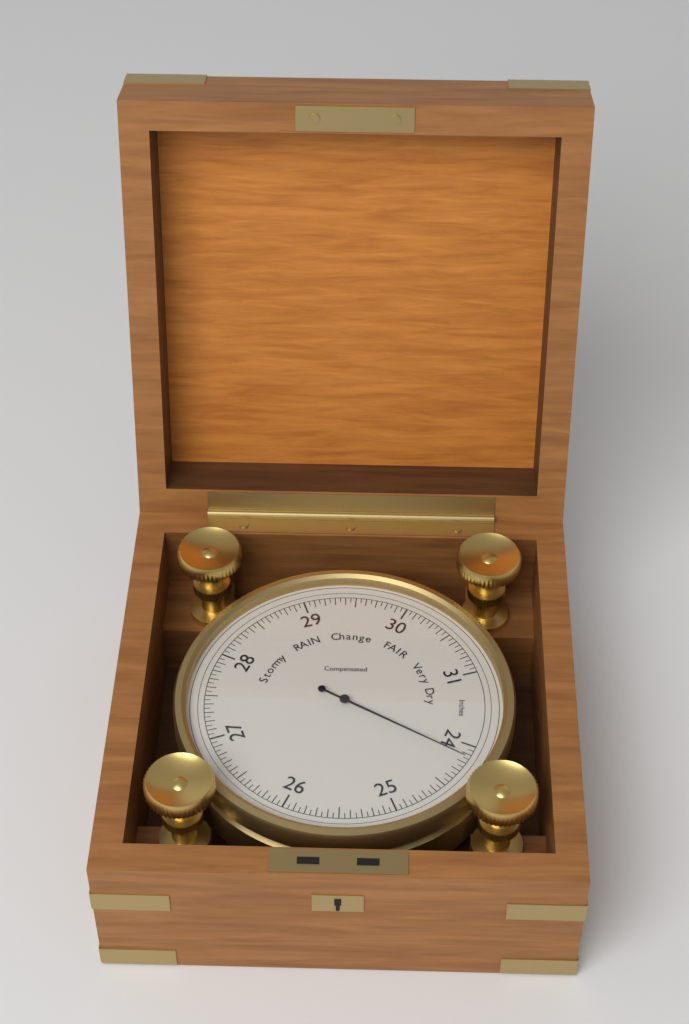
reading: 24.15 inHg
